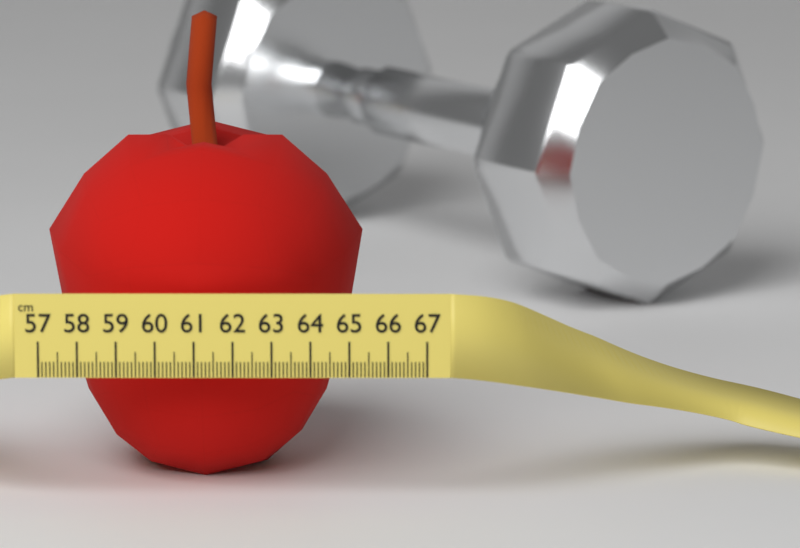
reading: 65.3 cm
